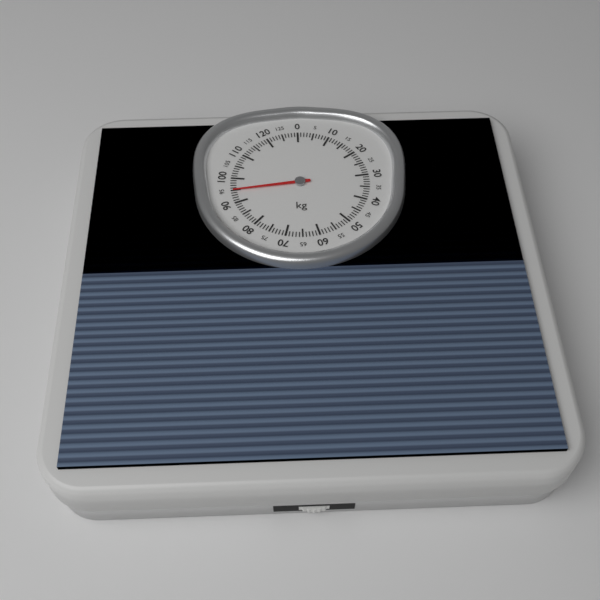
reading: 95 kg
